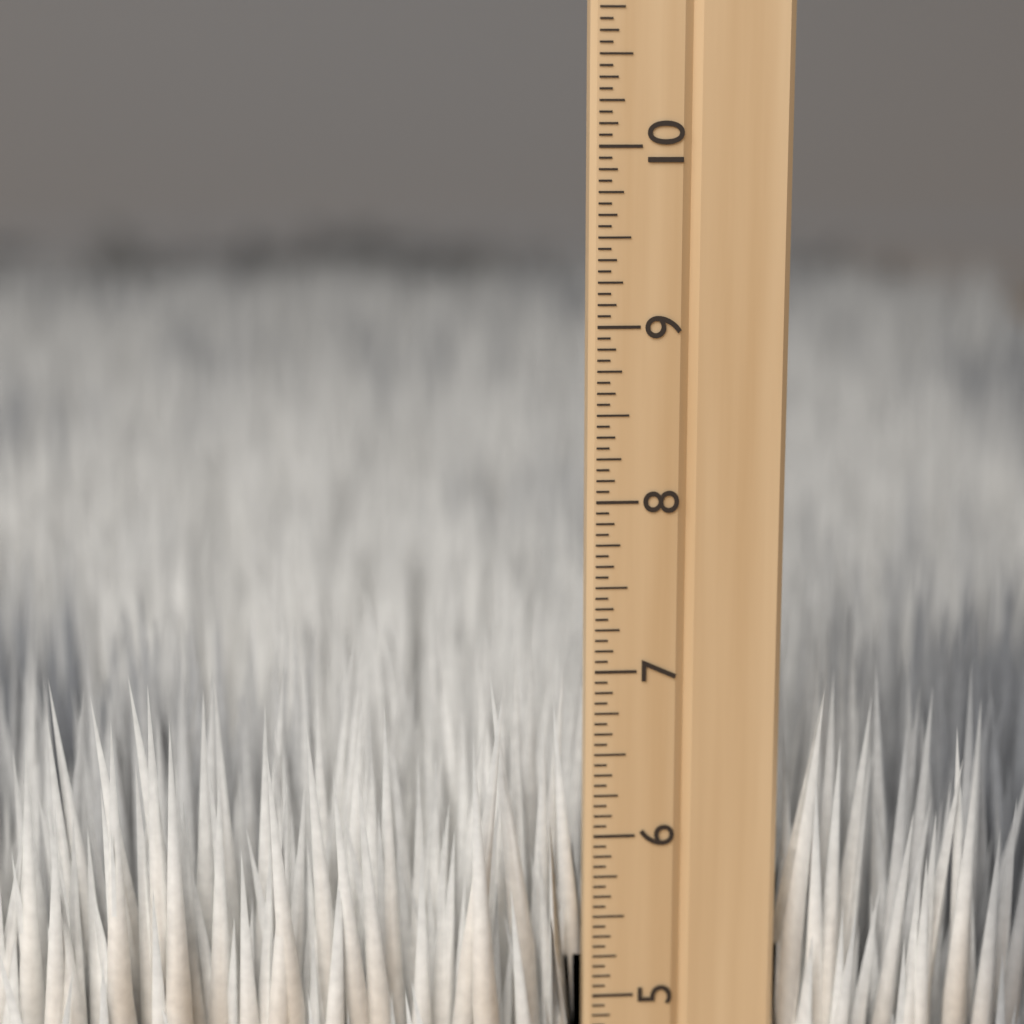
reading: 7.0625 inch
